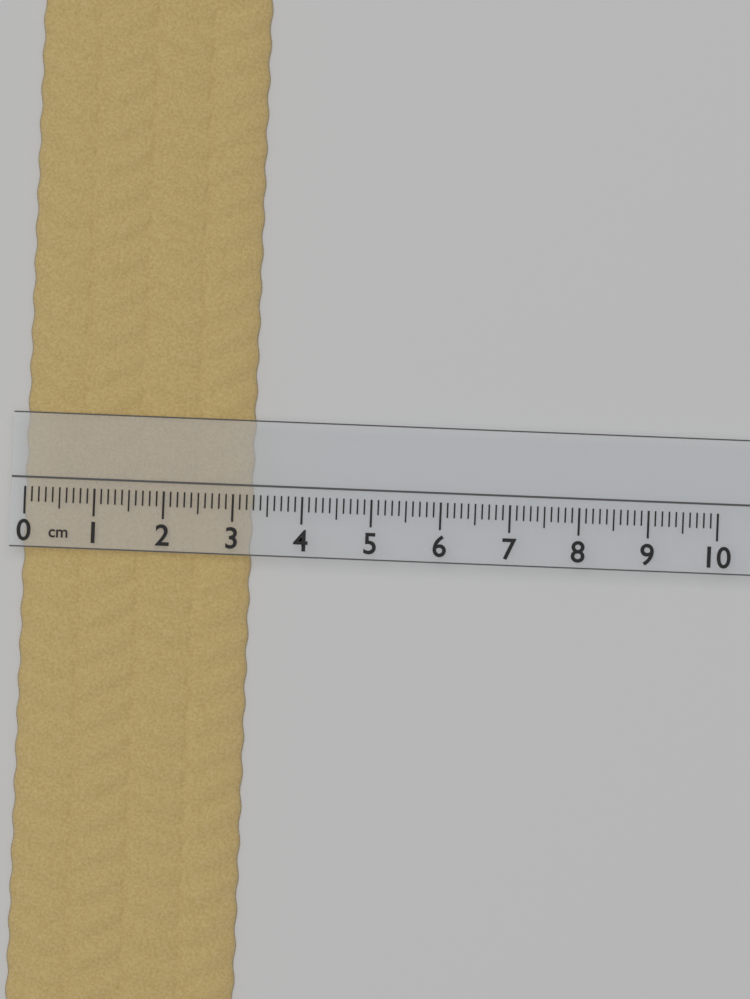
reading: 3.3 cm
